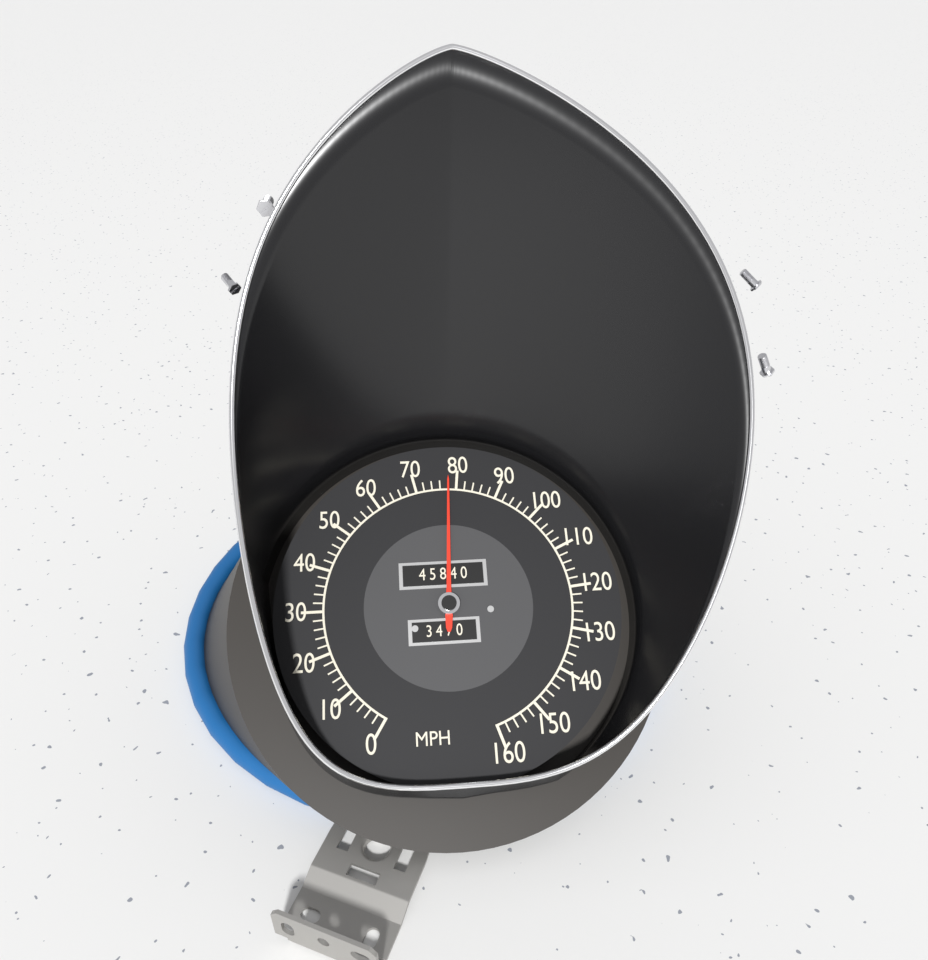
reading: 78 MPH
